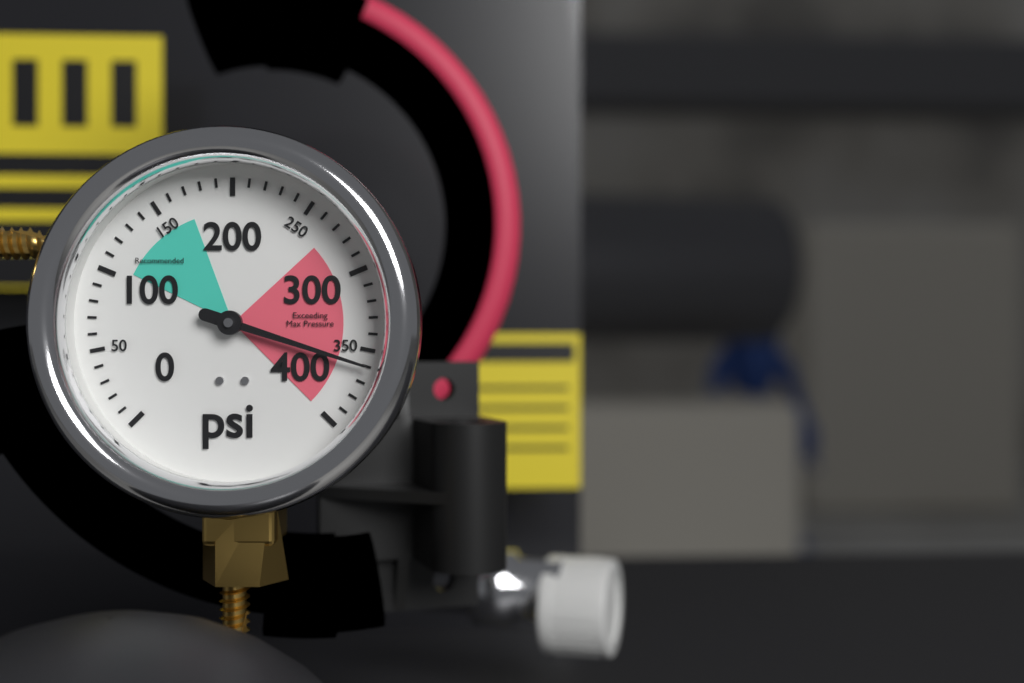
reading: 360 psi
